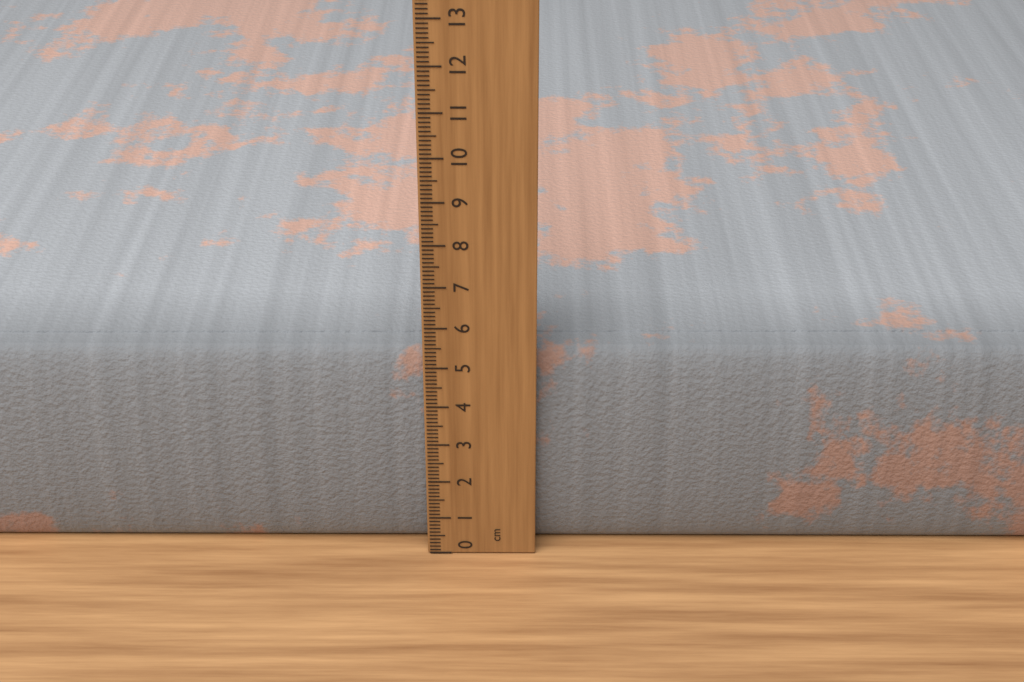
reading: 5.2 cm
